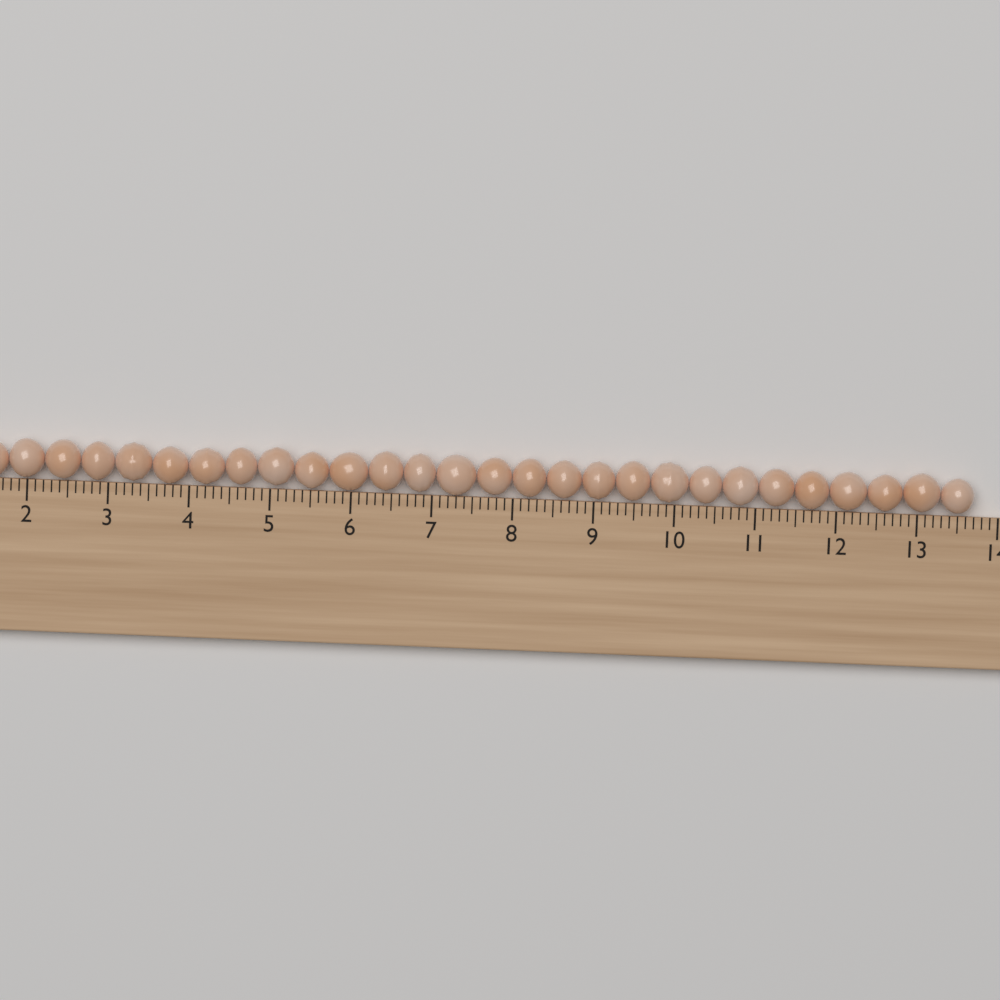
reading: 13.7 cm
